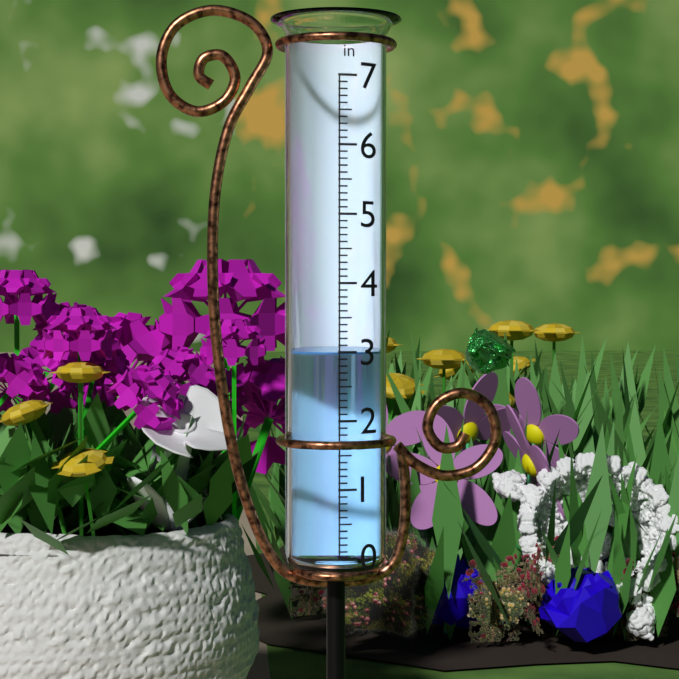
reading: 3.0 in
